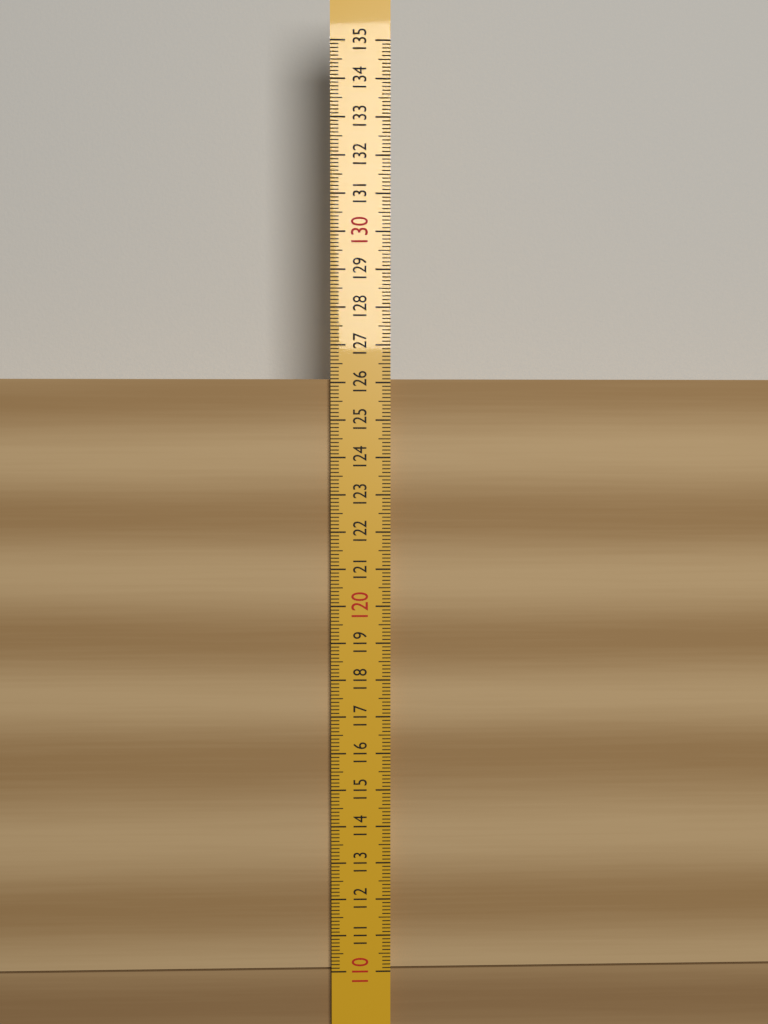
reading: 126.1 (no unit)
